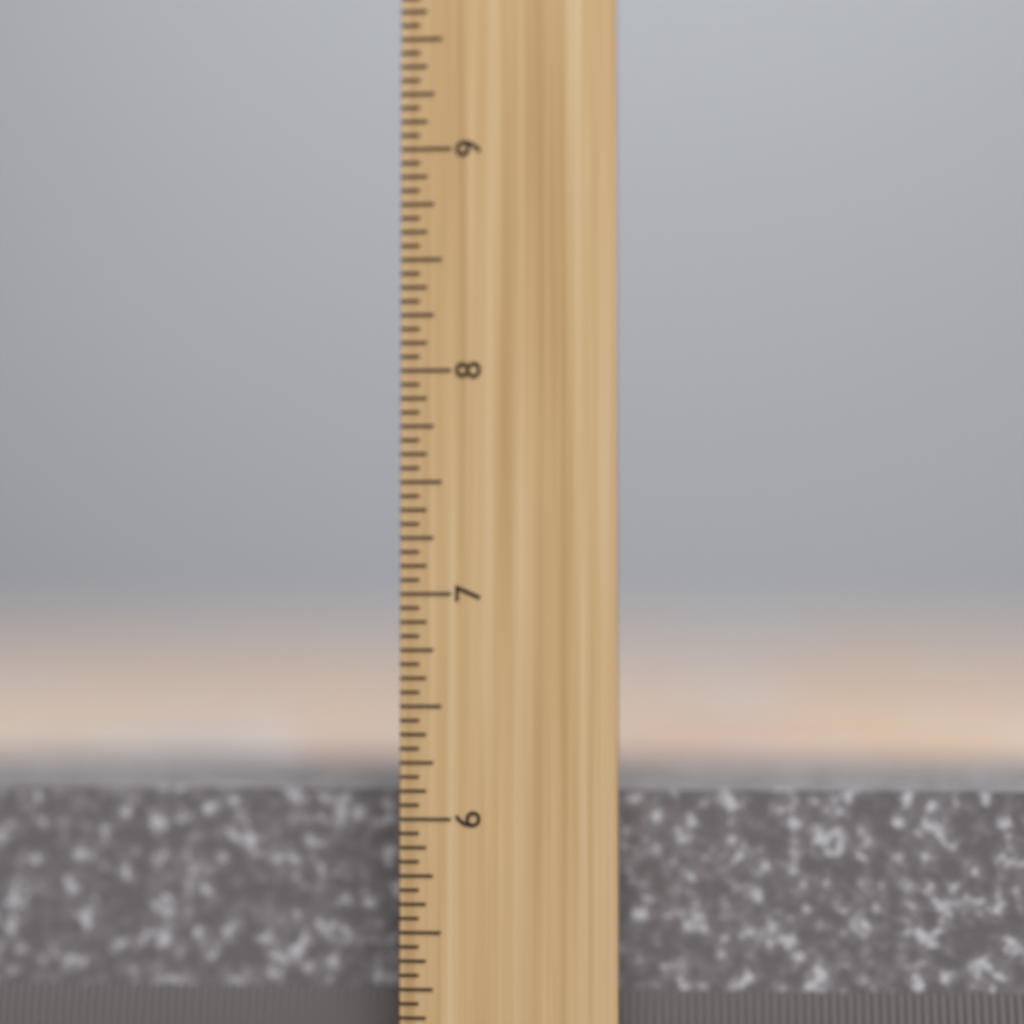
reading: 6.1250 inch
